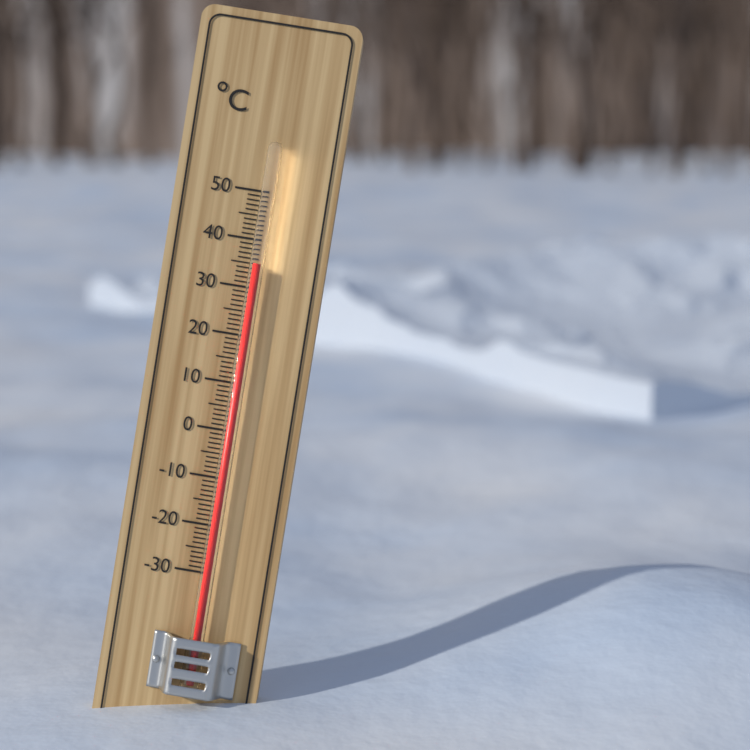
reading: 35 °C
